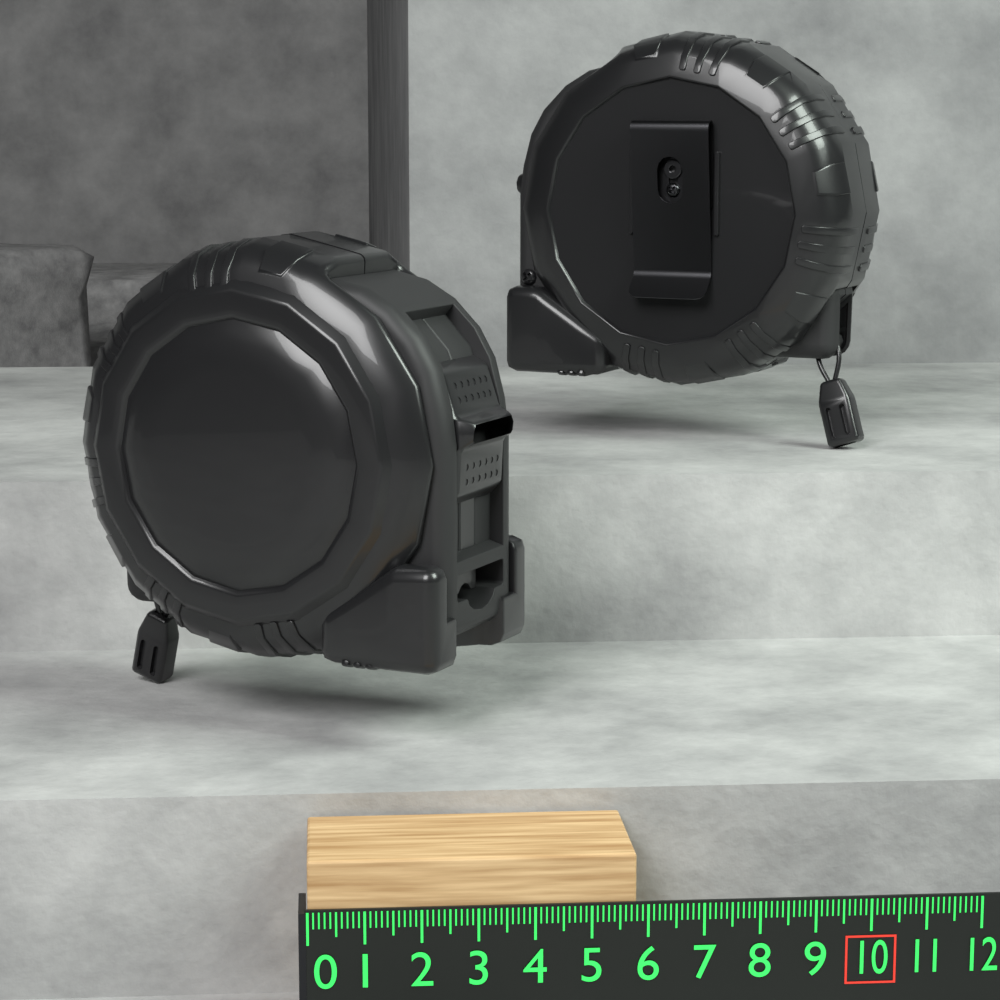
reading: 5.8 (no unit)
